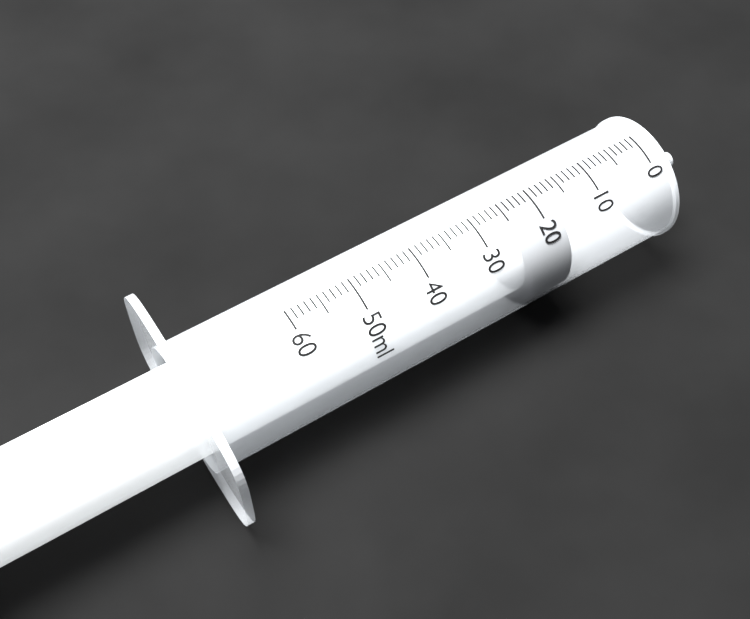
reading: 17 ml
